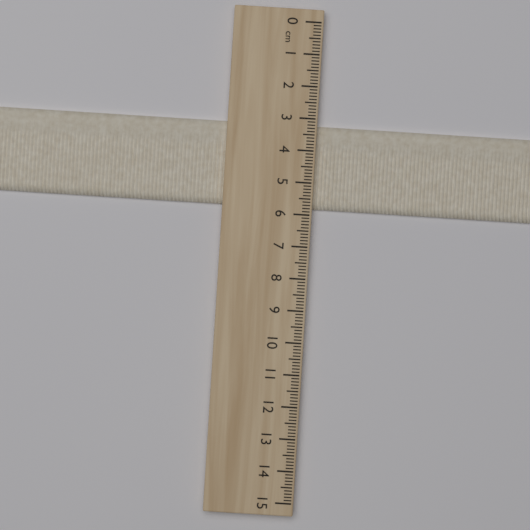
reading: 5.8 cm
